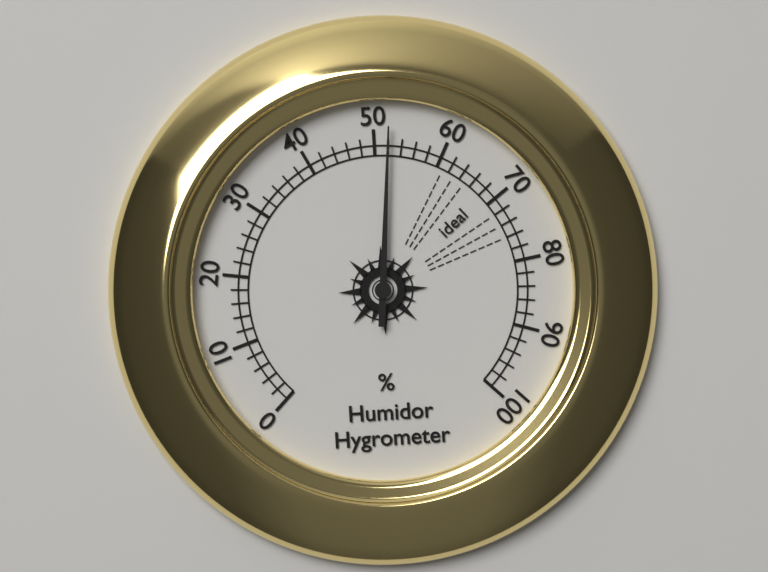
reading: 52 %
